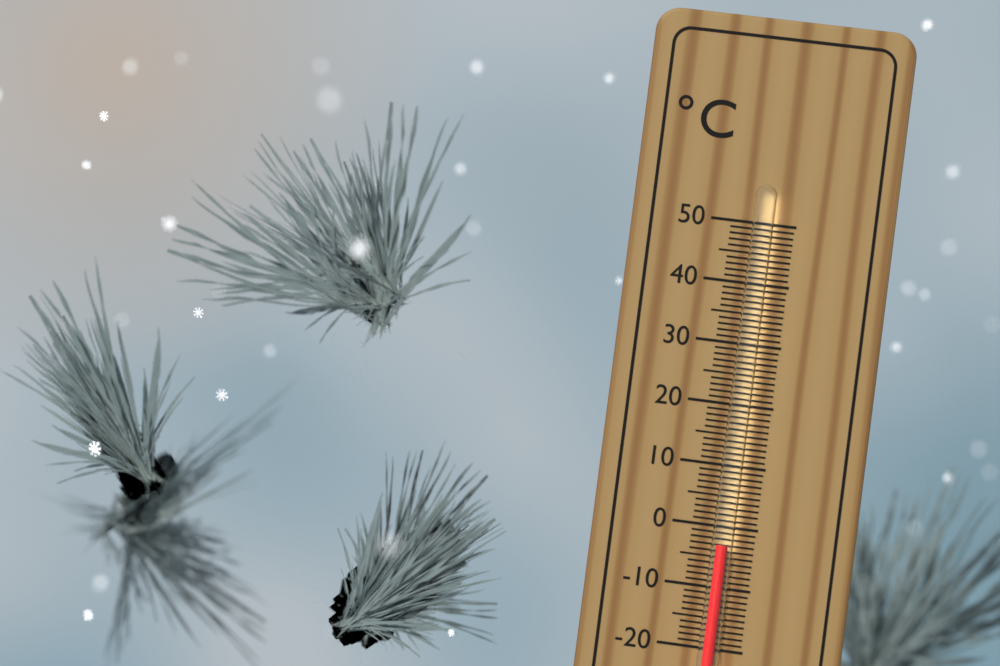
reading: -3 °C
